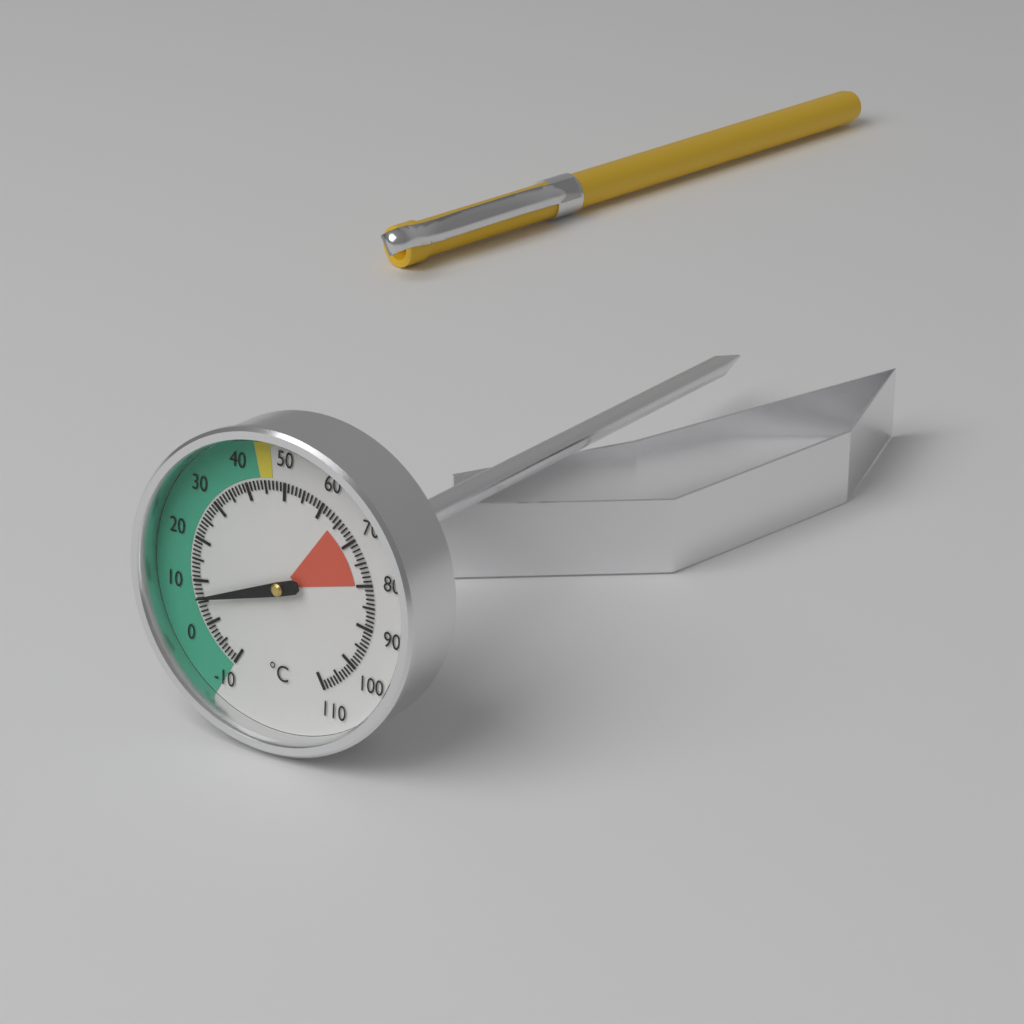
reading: 6 °C
